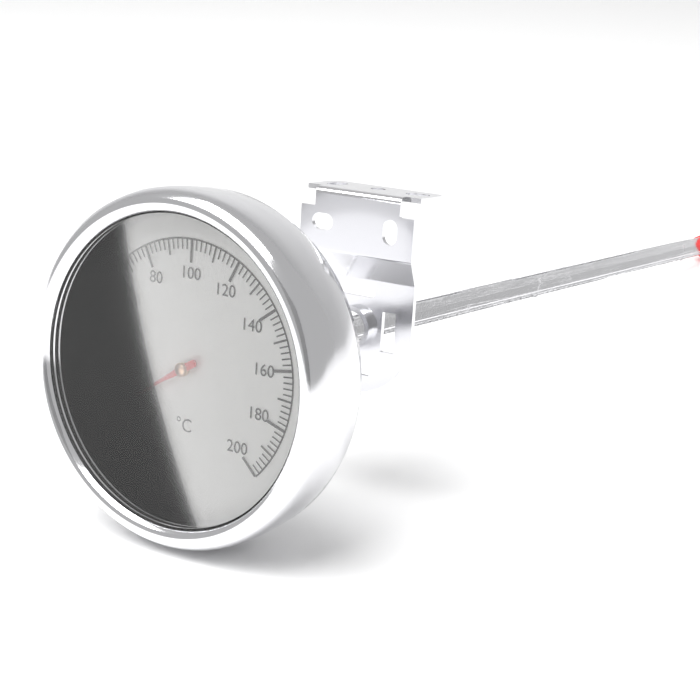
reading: 10 °C
